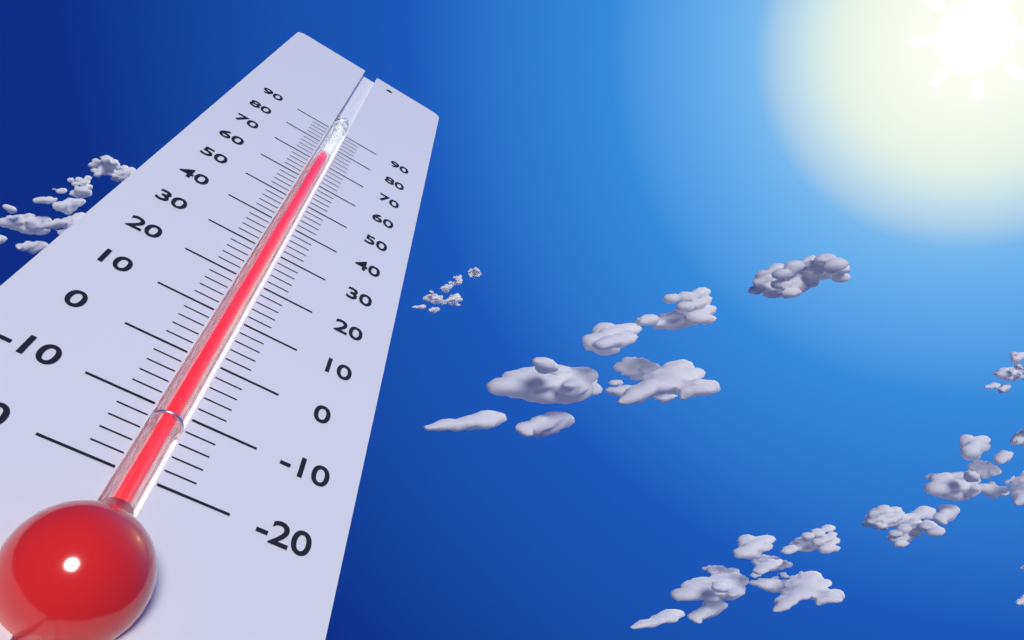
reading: 74 (no unit)
